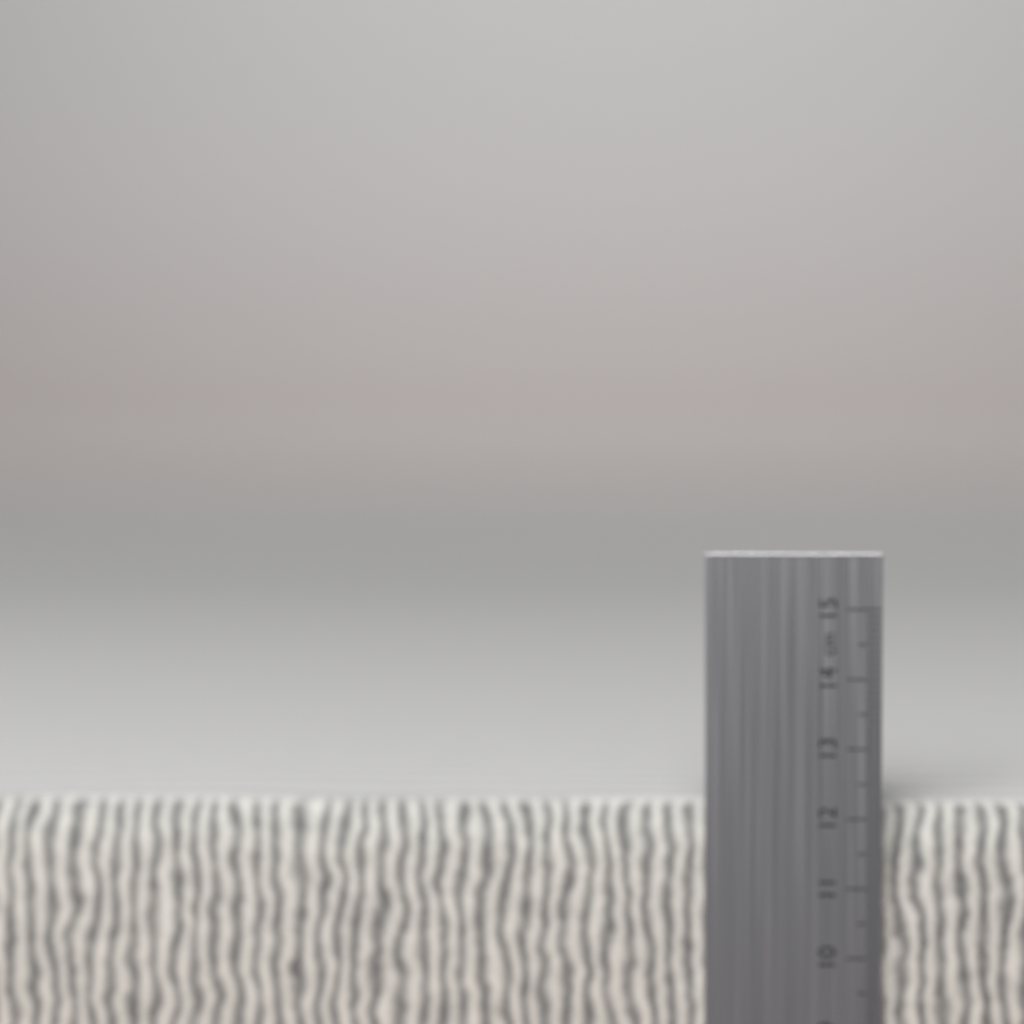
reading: 12.2 cm
